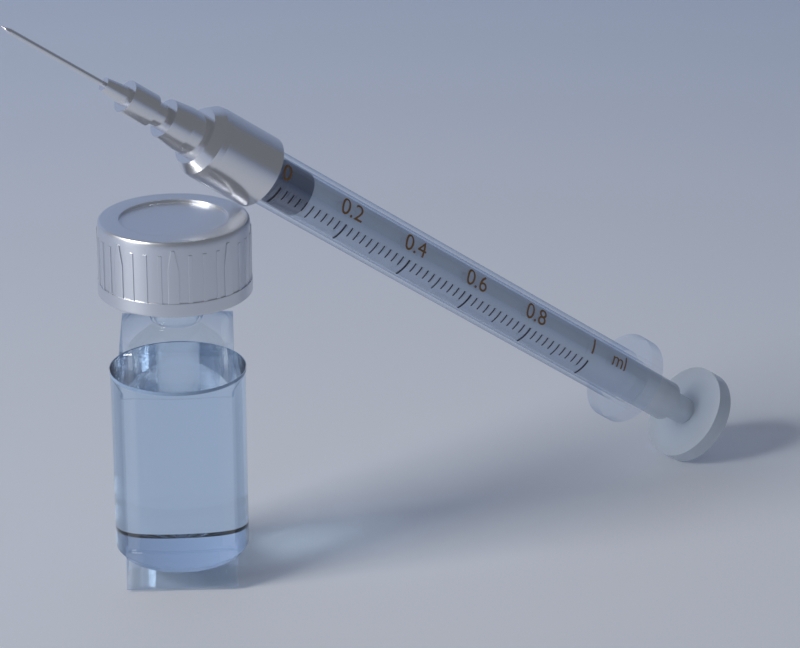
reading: 0.02 ml
